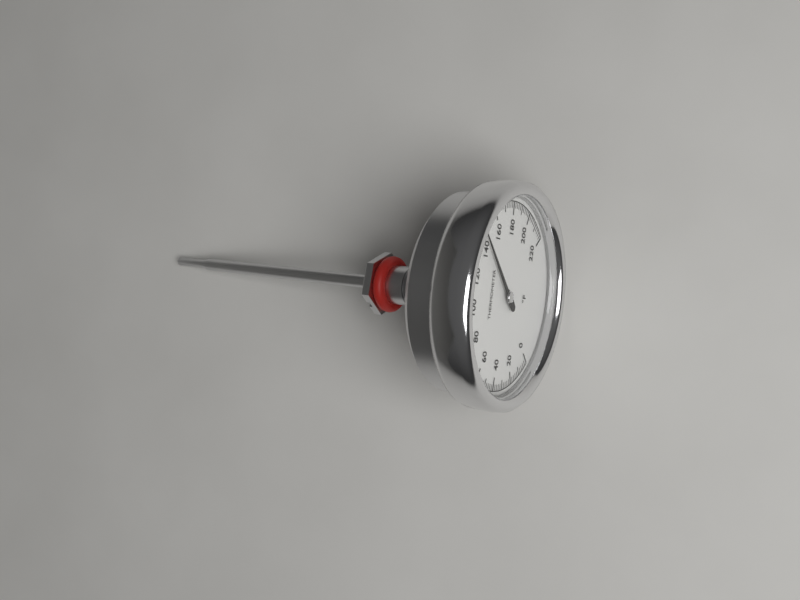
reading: 144 °F
